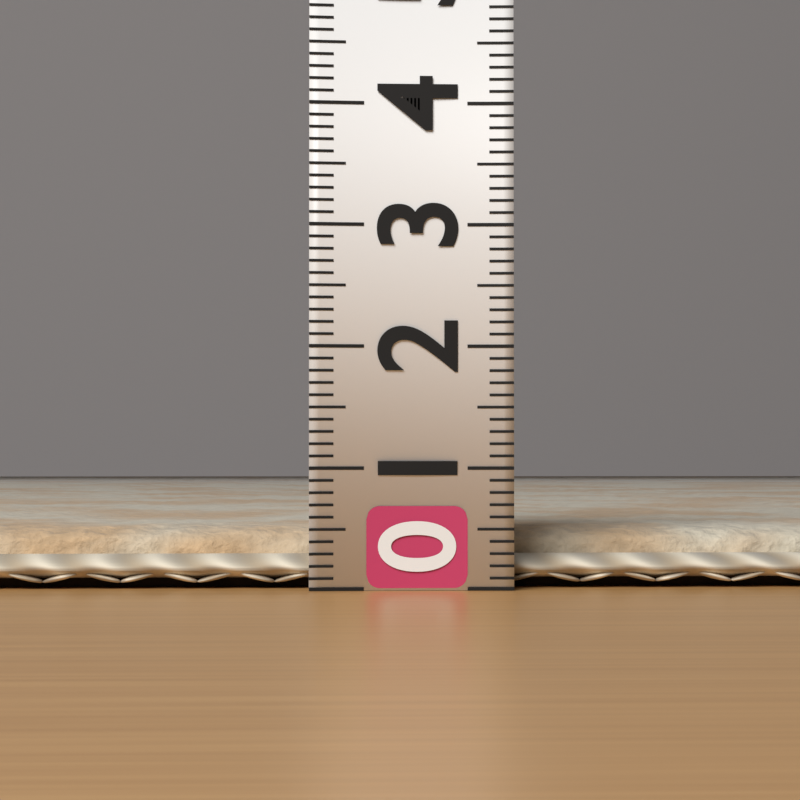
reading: 0.5 (no unit)
